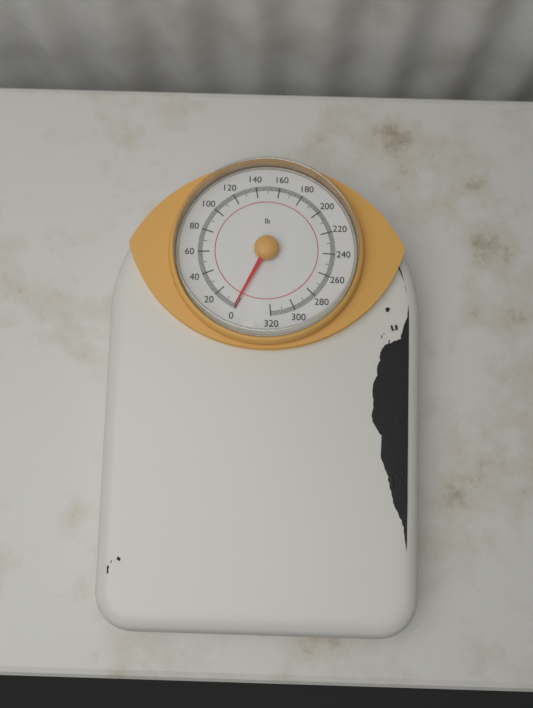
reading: 1 lb
